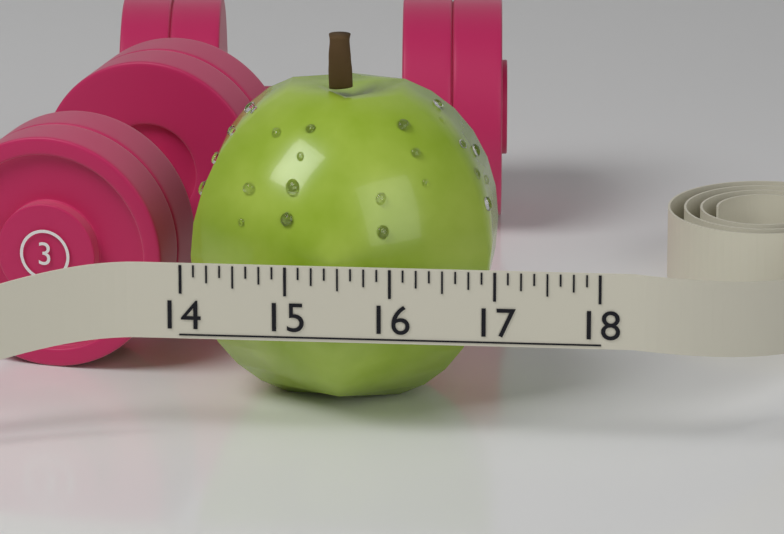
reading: 16.875 (no unit)
